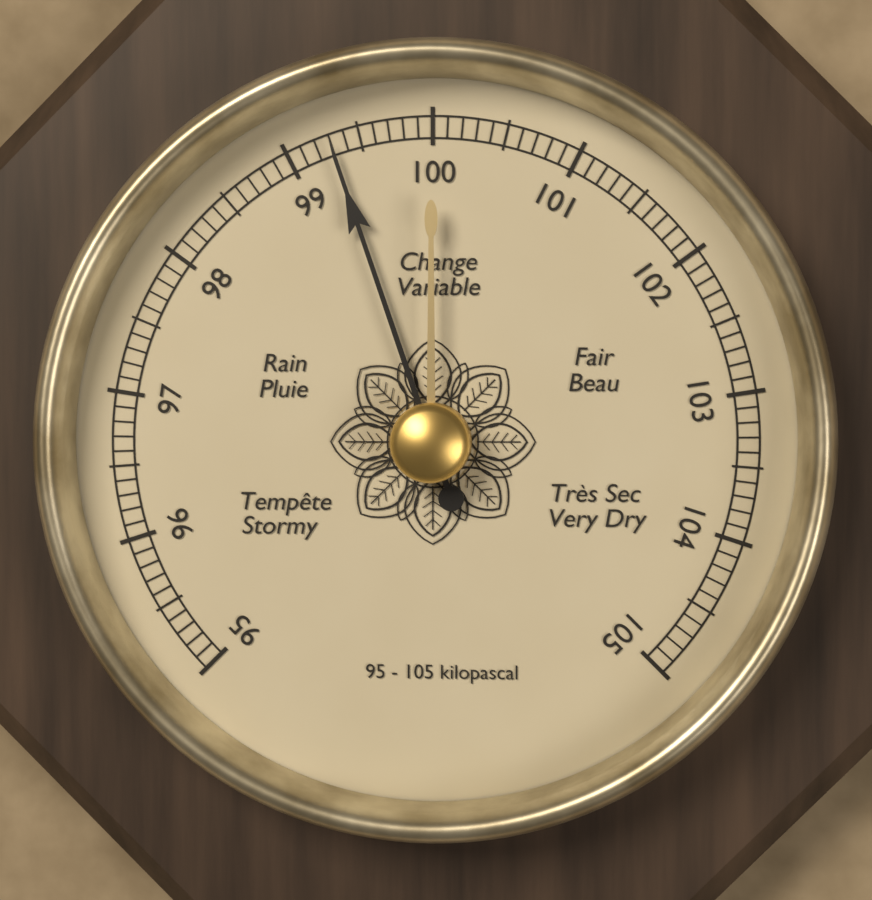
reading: 99.3 kPa
